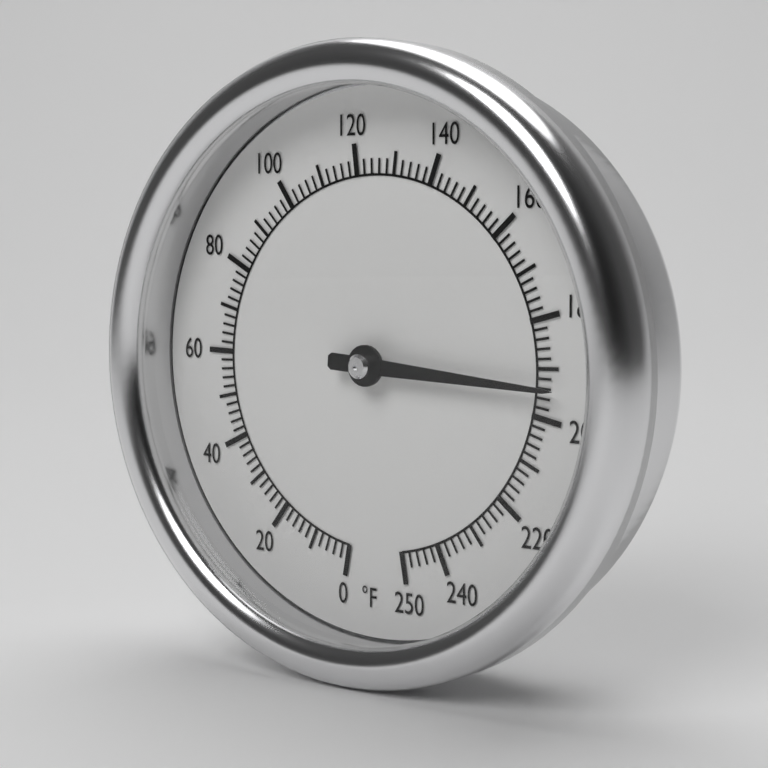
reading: 194 °F
